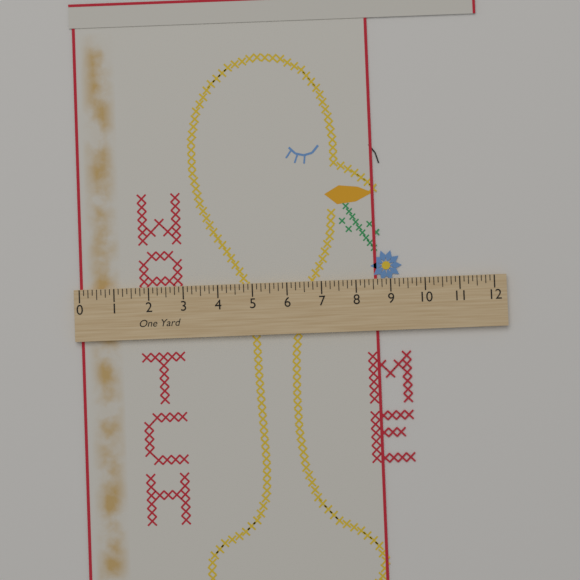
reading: 8.625 in
